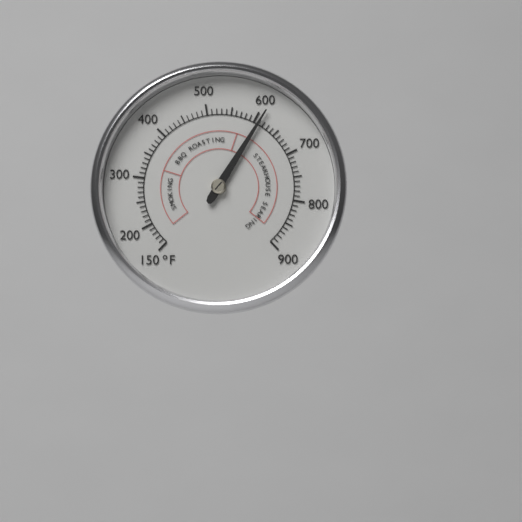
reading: 610 °F
